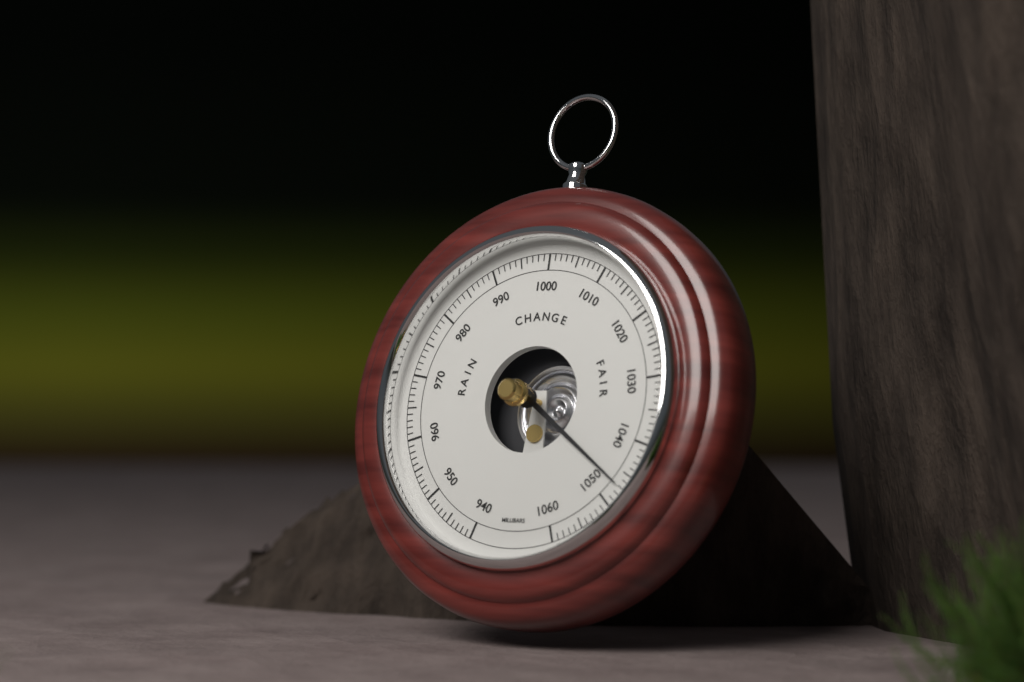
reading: 1047 mbar
